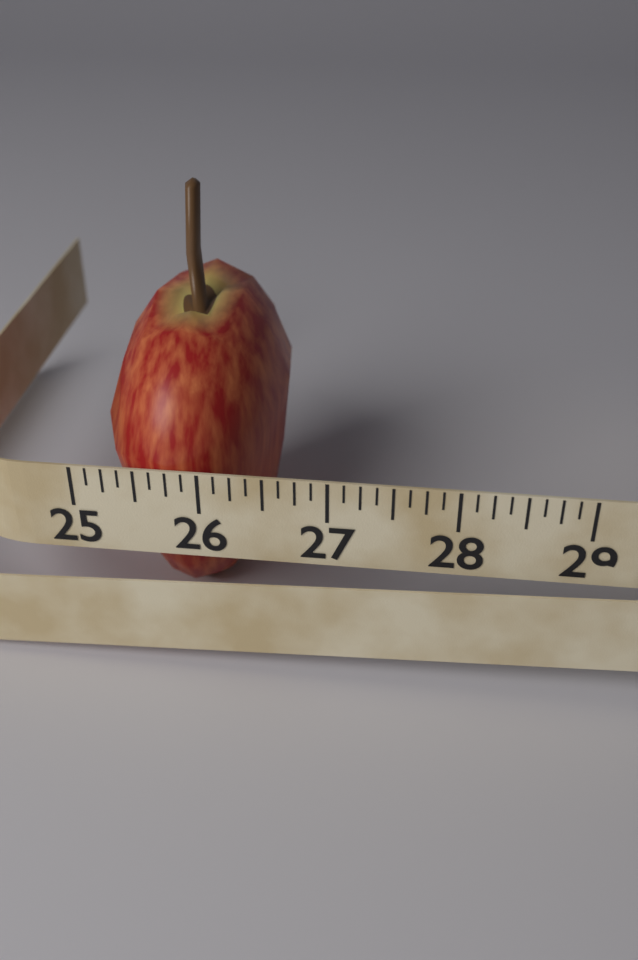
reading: 26.500 (no unit)
